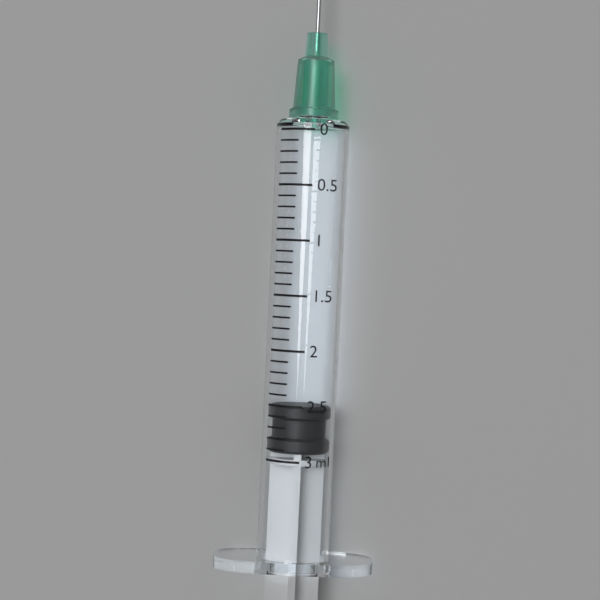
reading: 2.5 ml
